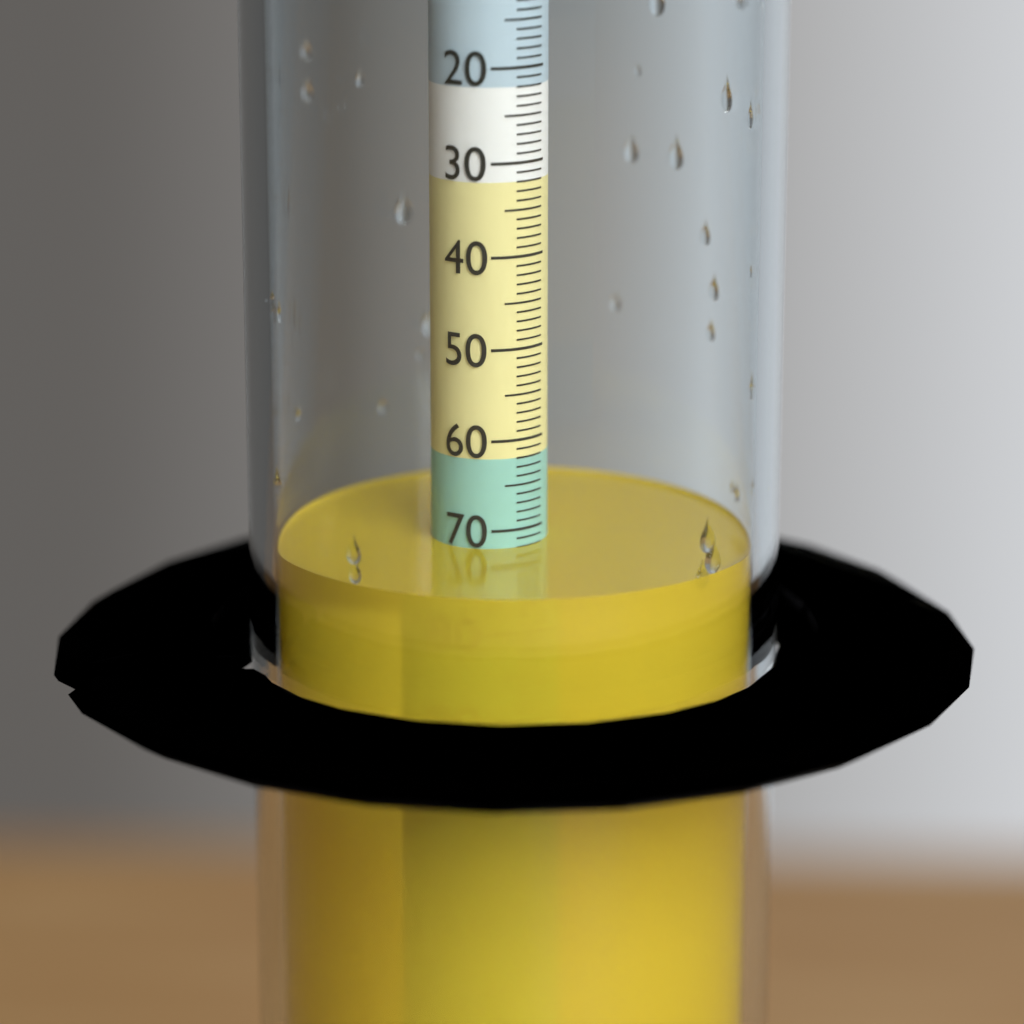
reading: 72 (no unit)
